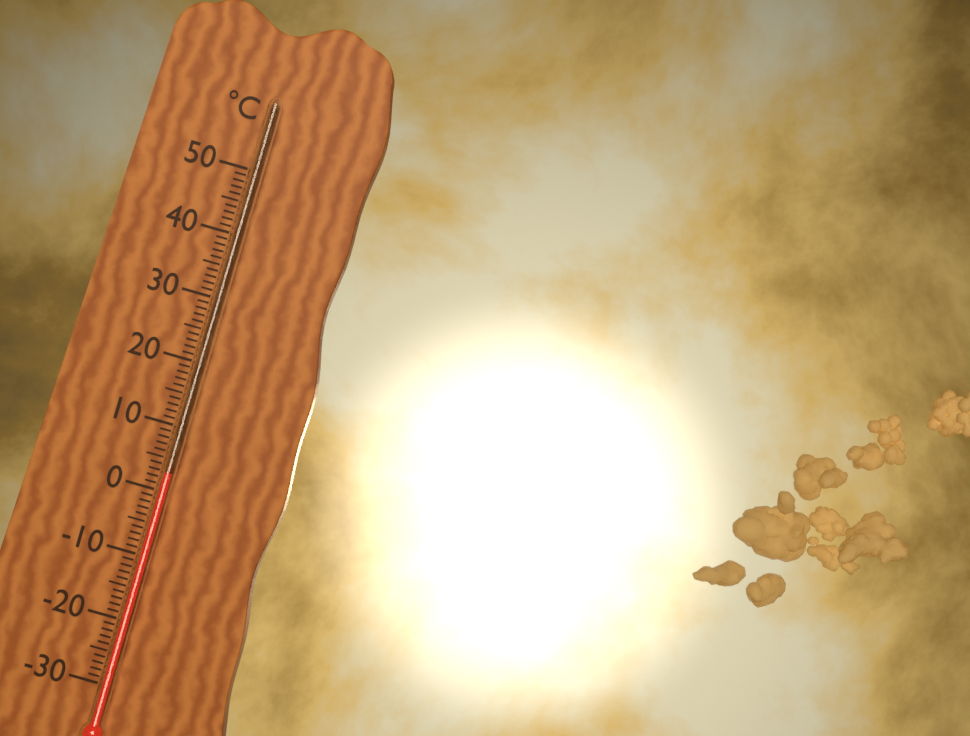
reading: 3 °C
